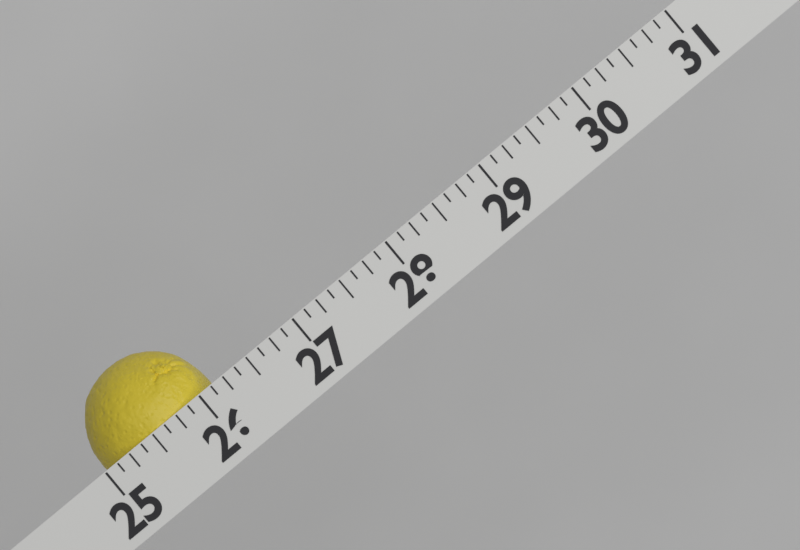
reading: 26.125 (no unit)
